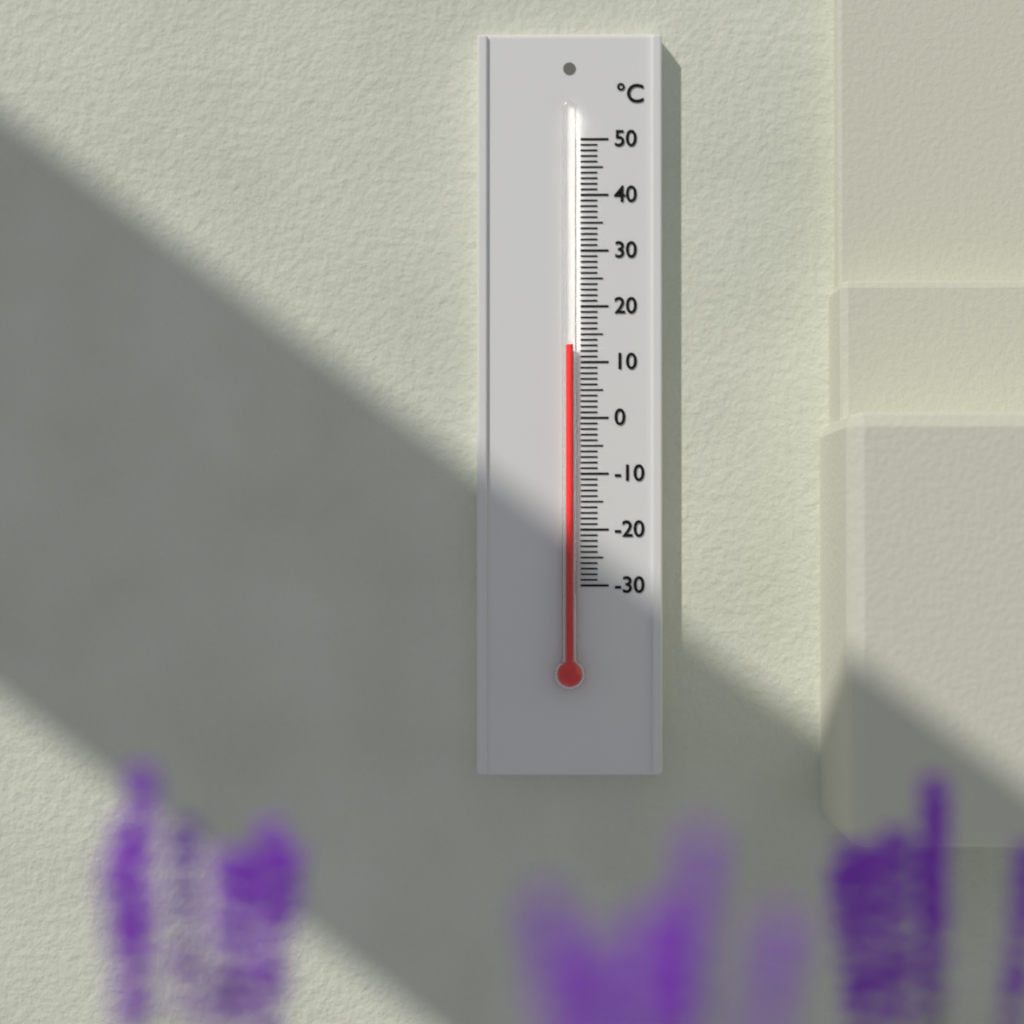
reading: 13 °C
